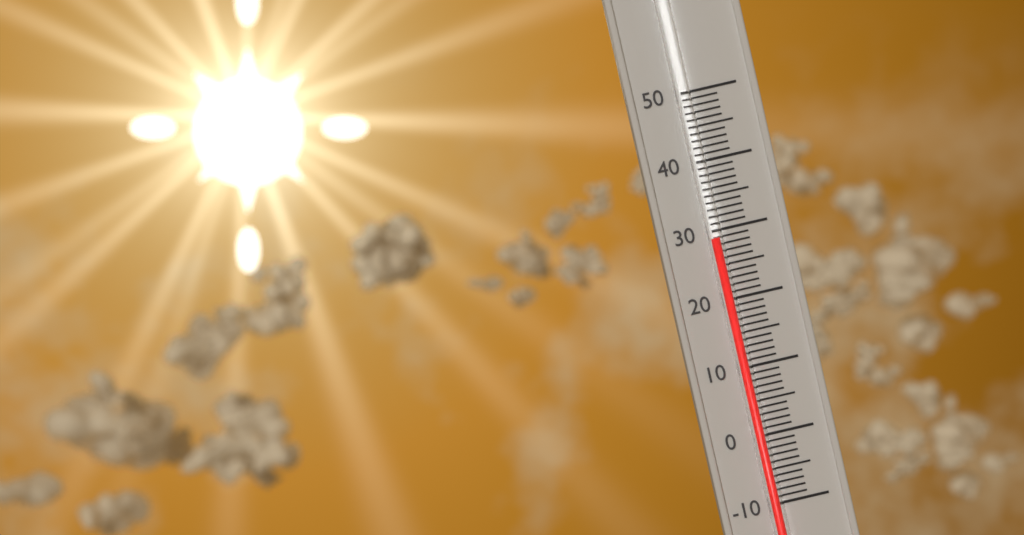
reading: 29 (no unit)
